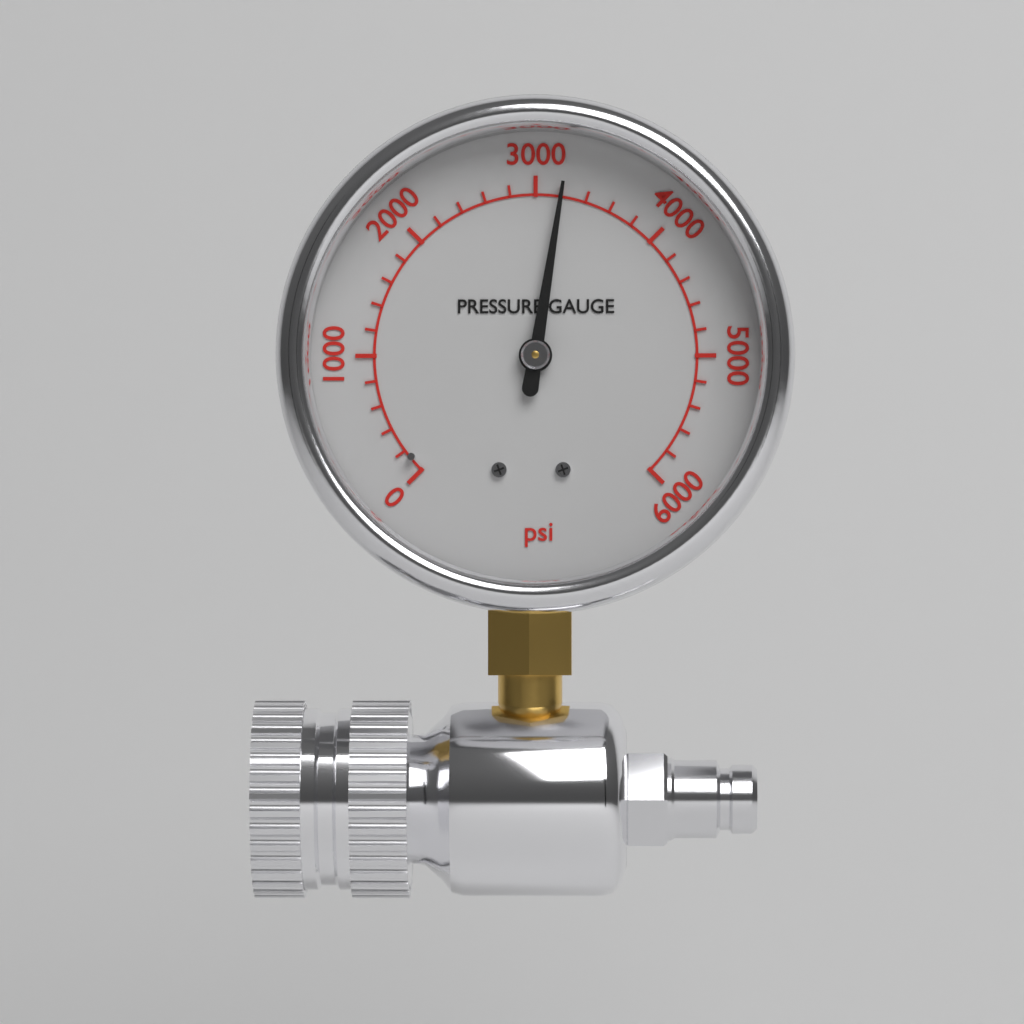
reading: 3200 psi
